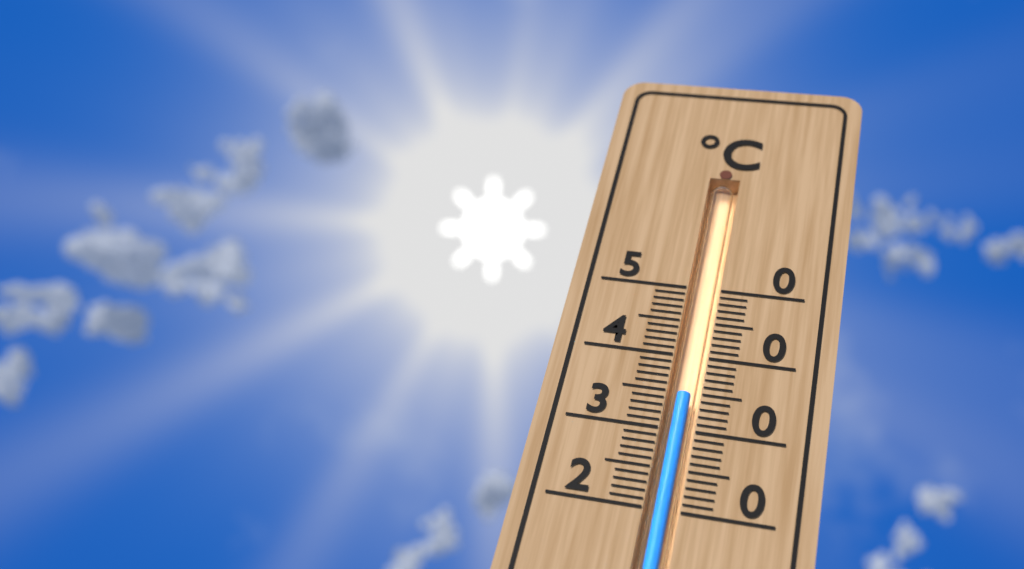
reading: 35 °C
